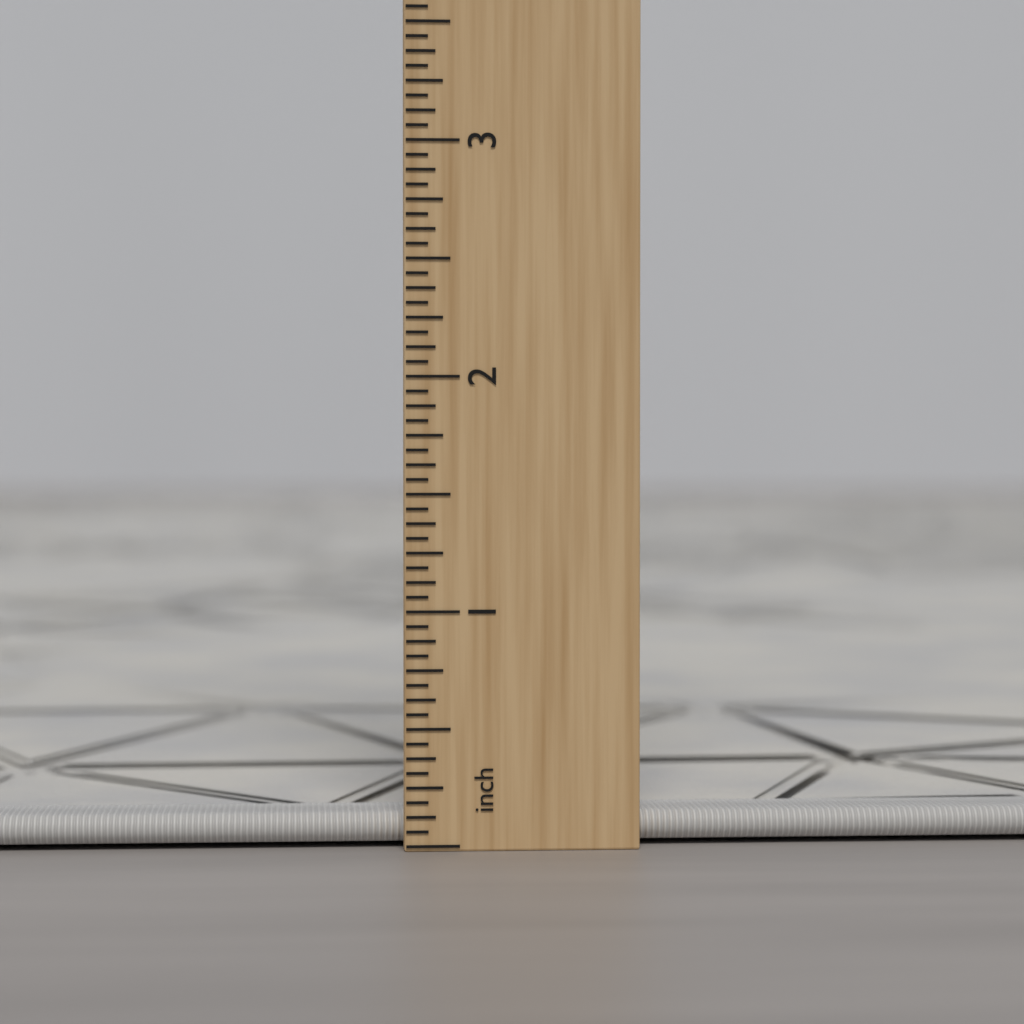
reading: 0.1250 inch
